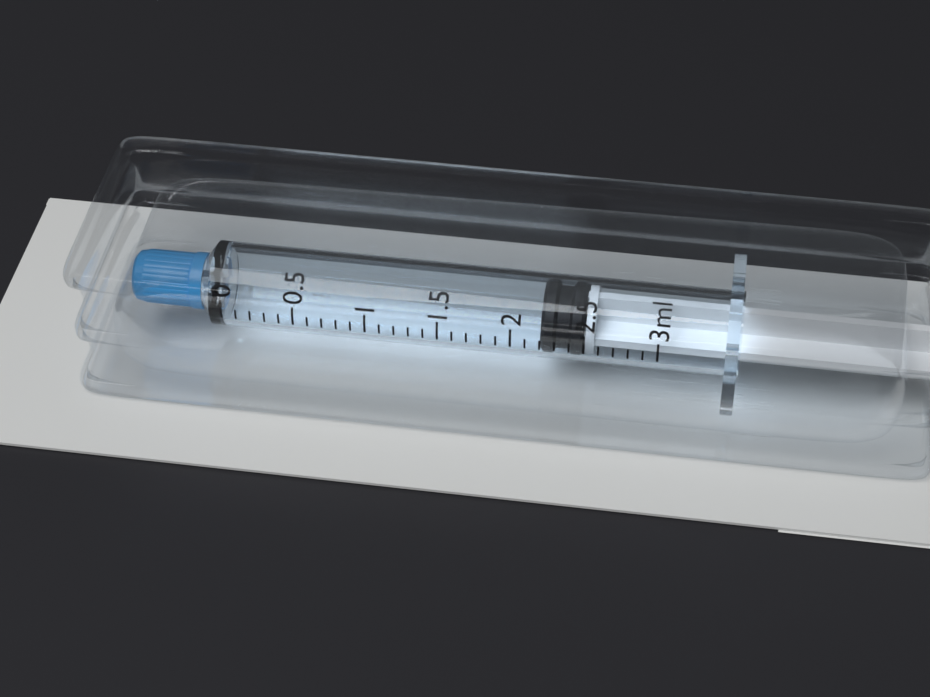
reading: 2.2 ml
